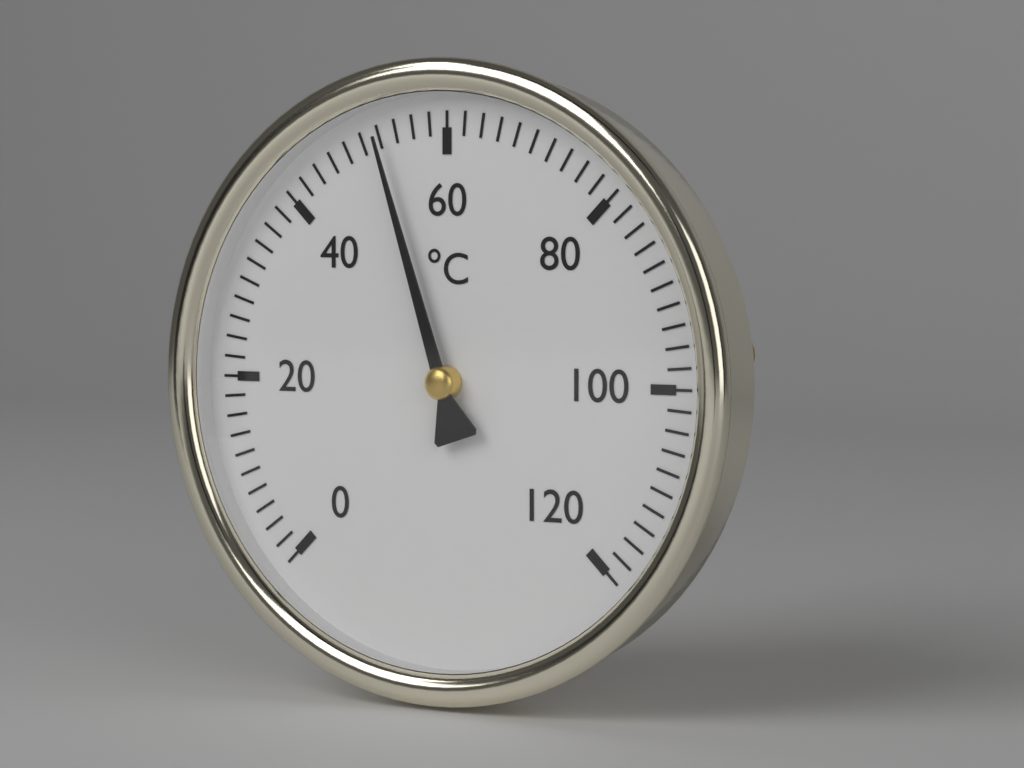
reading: 52 °C
